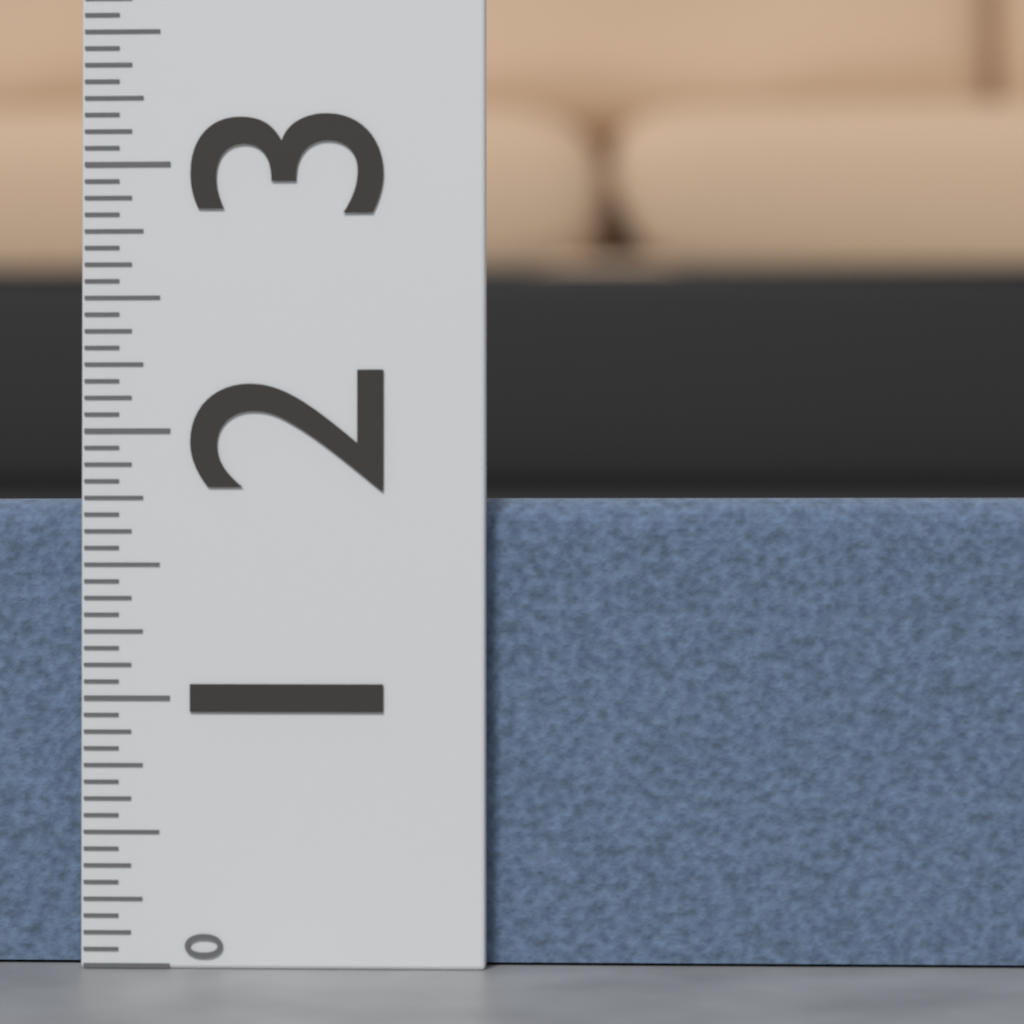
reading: 1.7500 (no unit)
